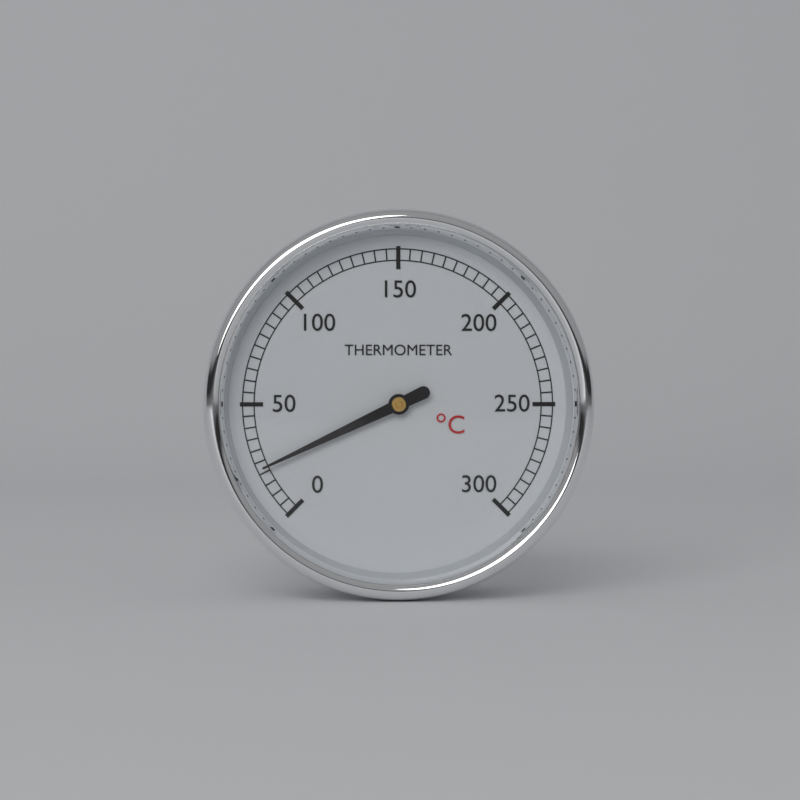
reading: 22 °C
